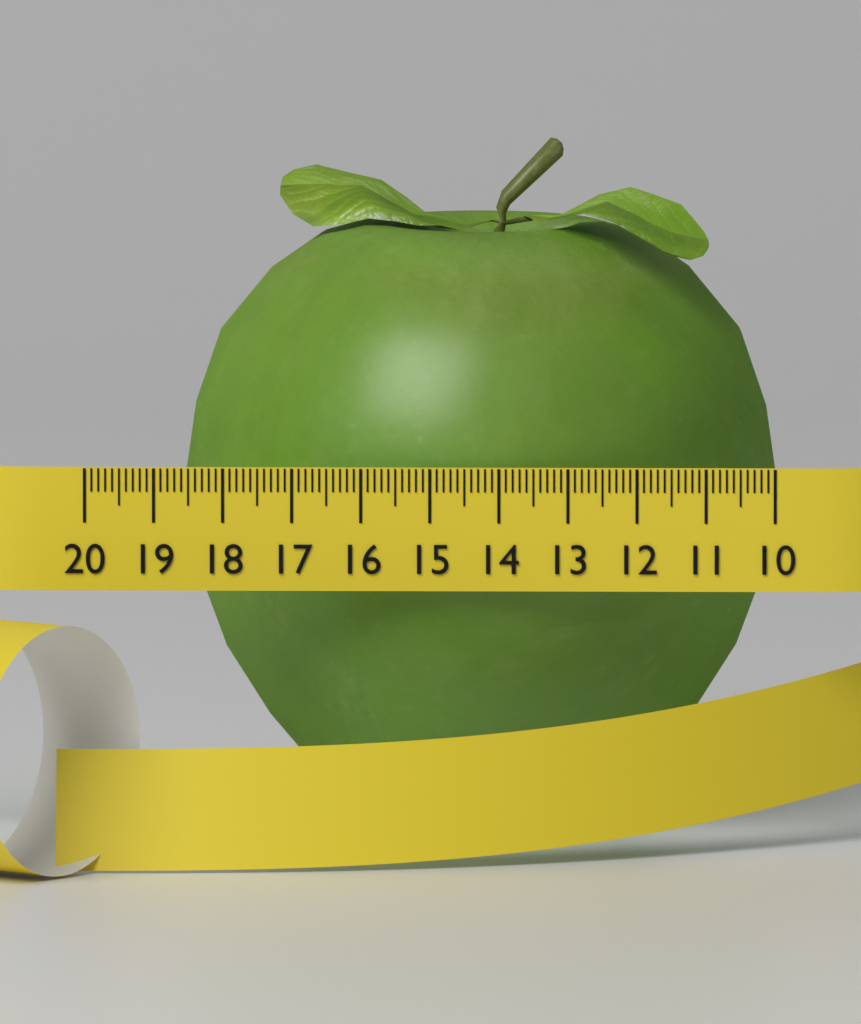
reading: 18.7 (no unit)
